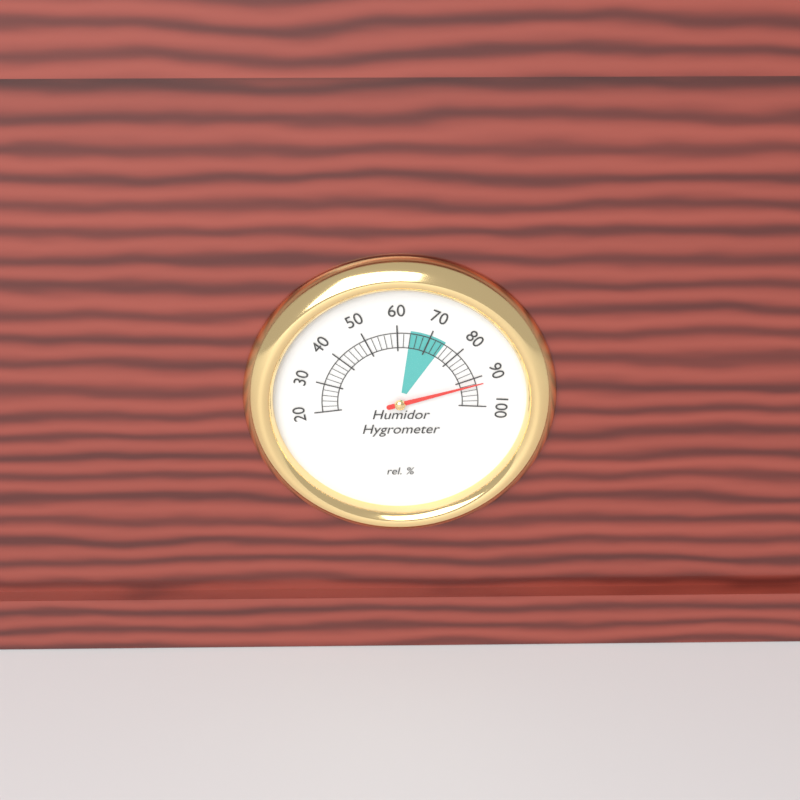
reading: 92 %
